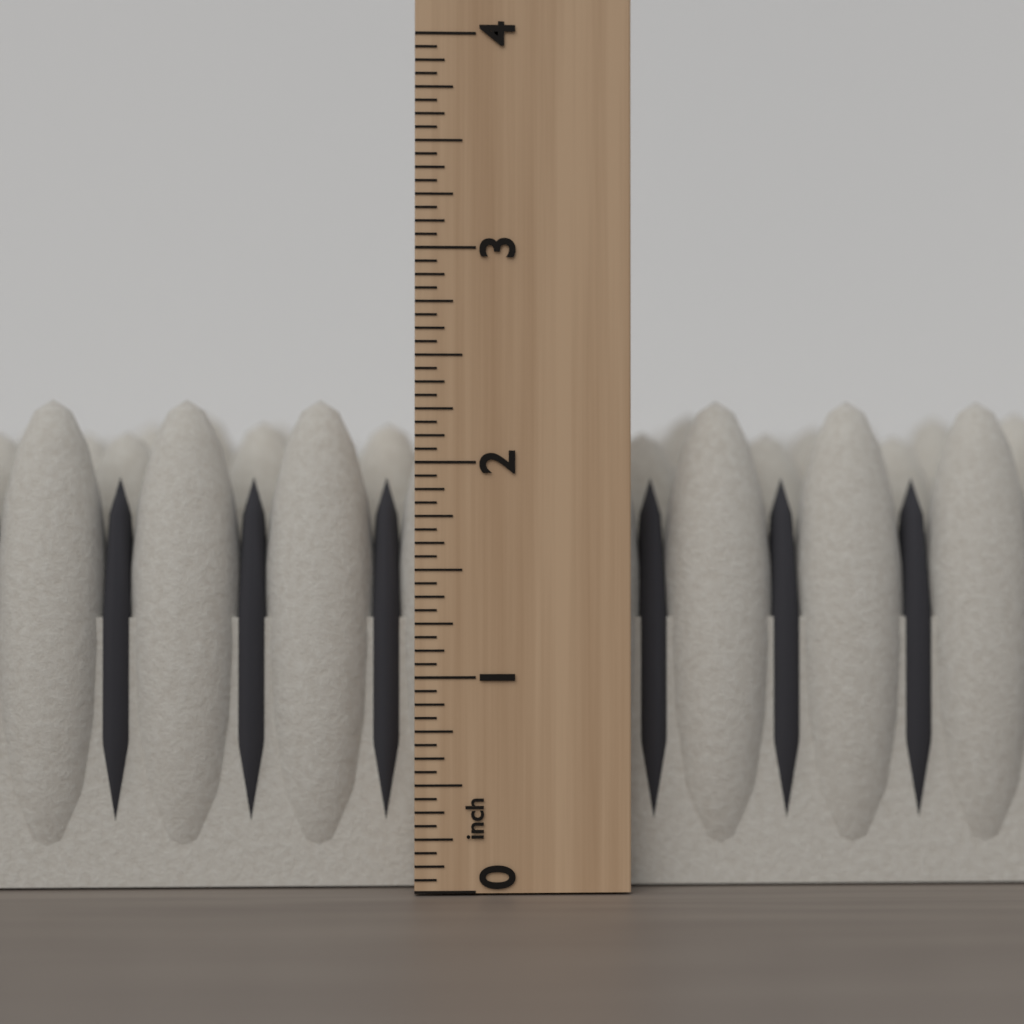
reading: 2.3125 inch
